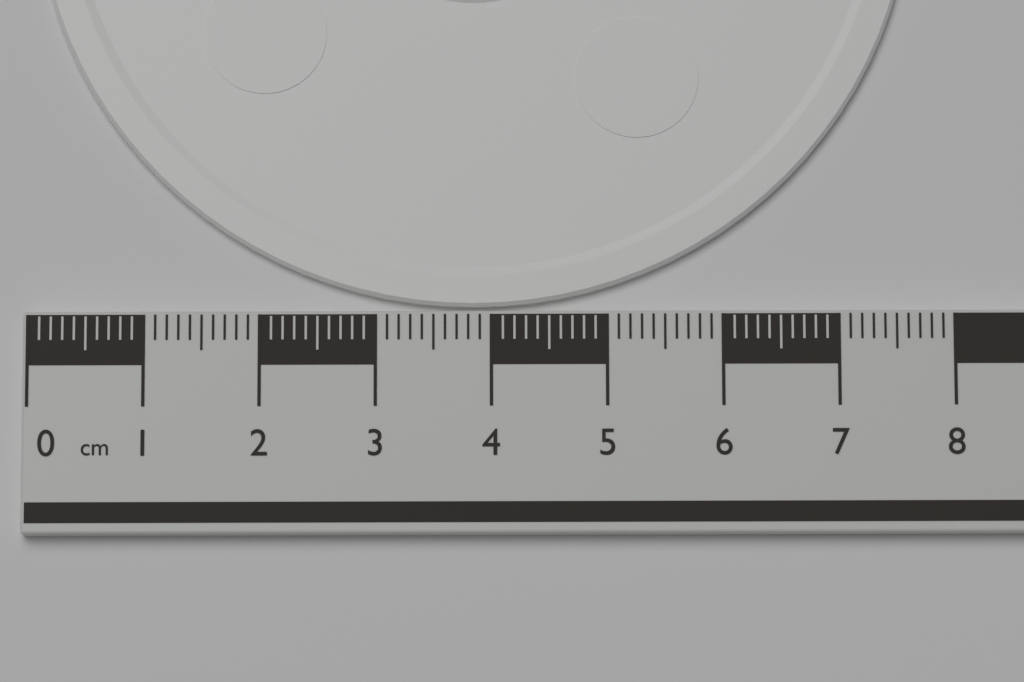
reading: 7.7 cm
